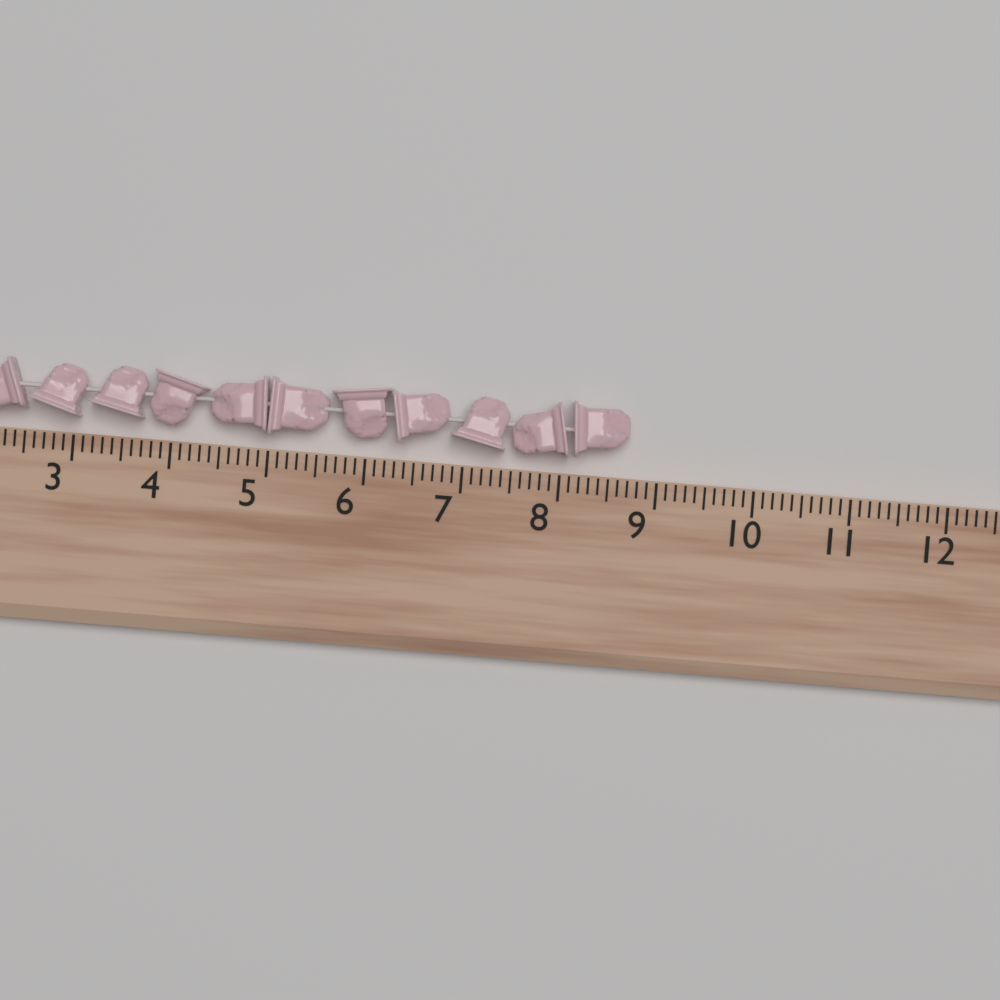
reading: 8.7 (no unit)
